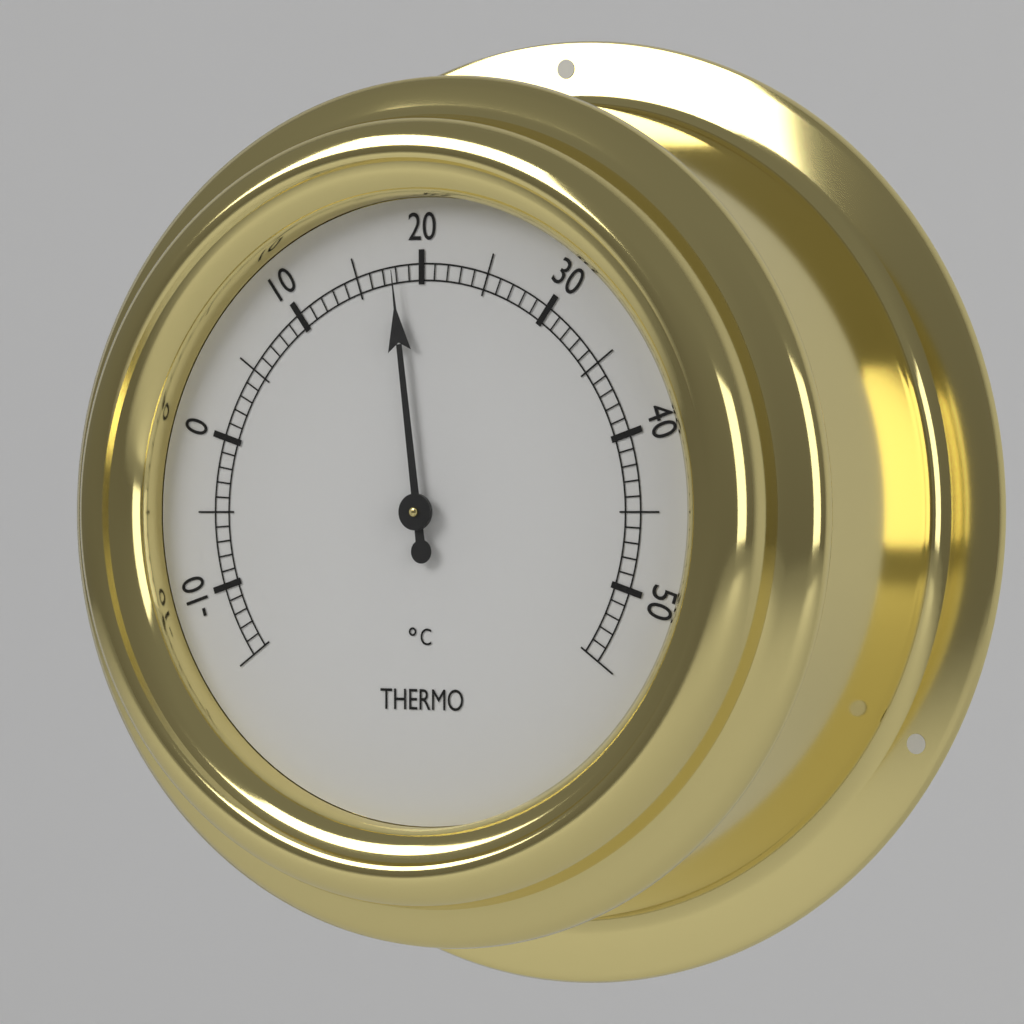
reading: 18 °C
